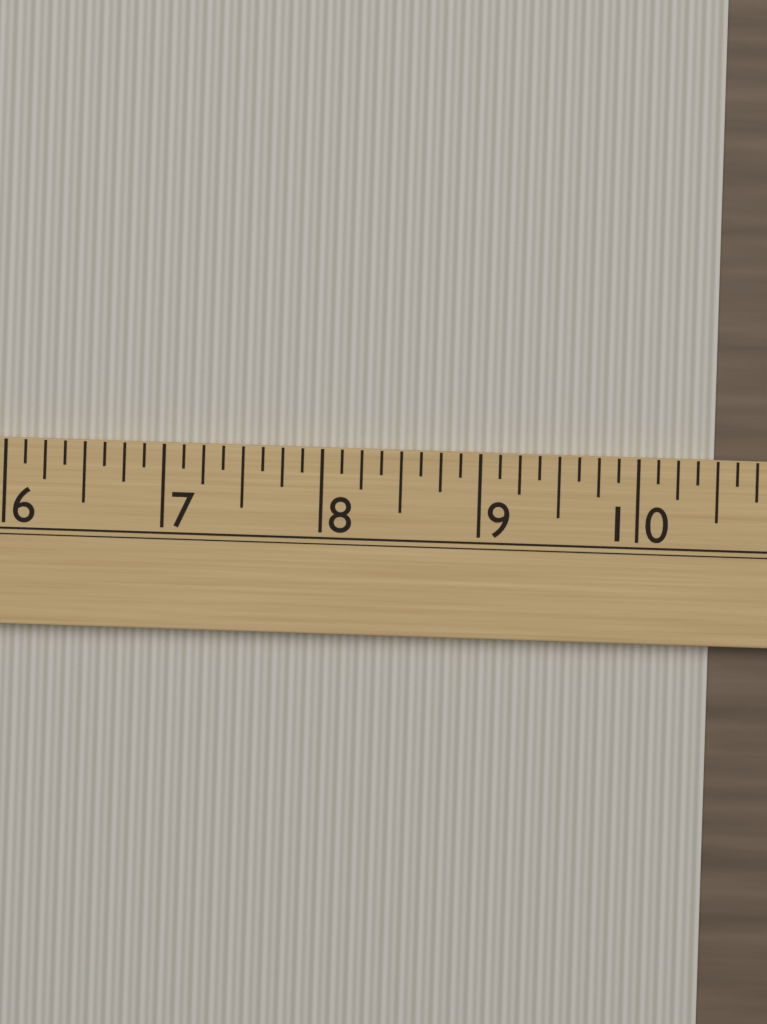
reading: 10.500 (no unit)
